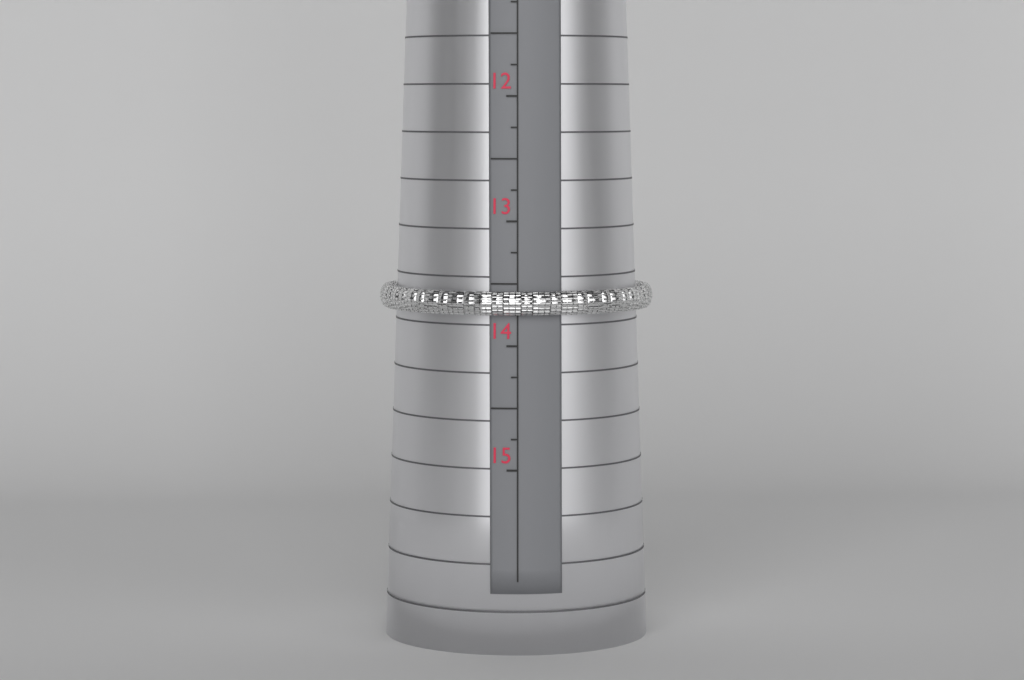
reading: 13.75 (no unit)
